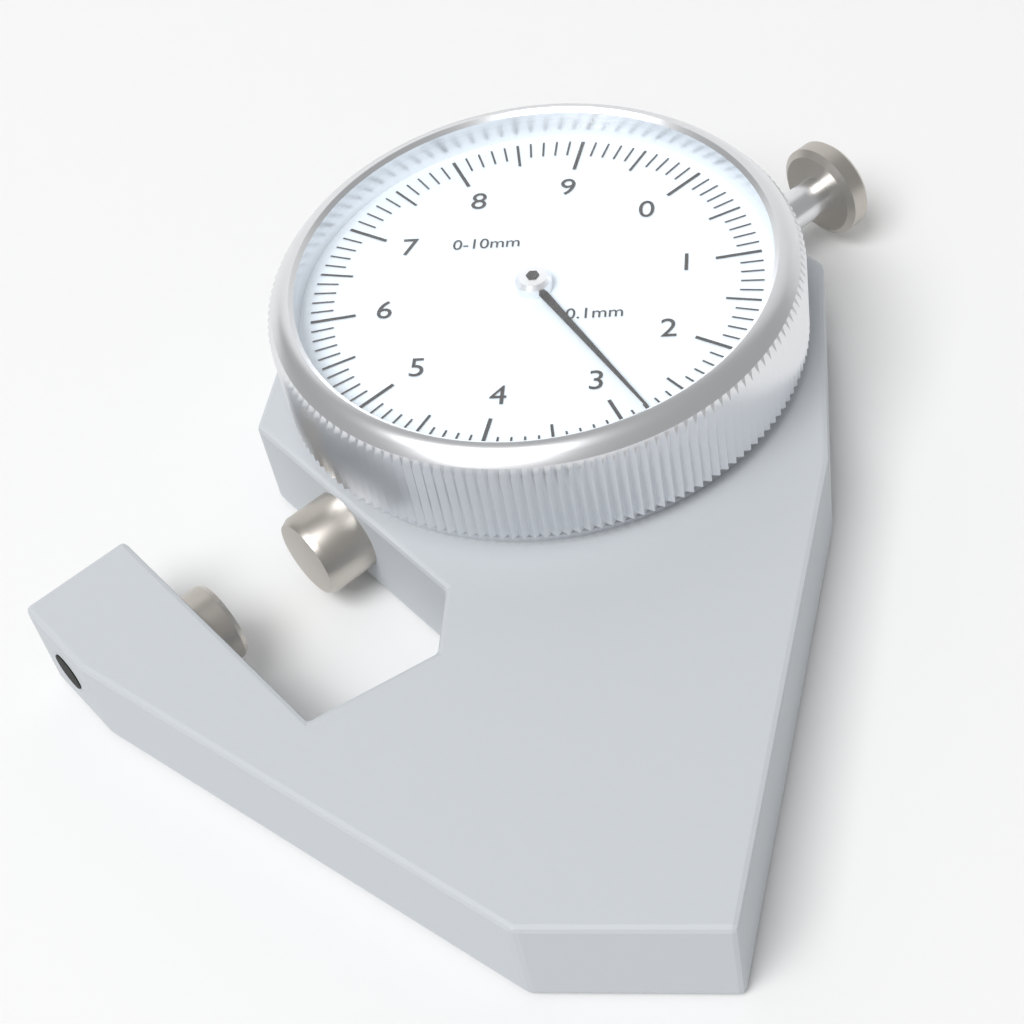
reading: 2.8 mm
